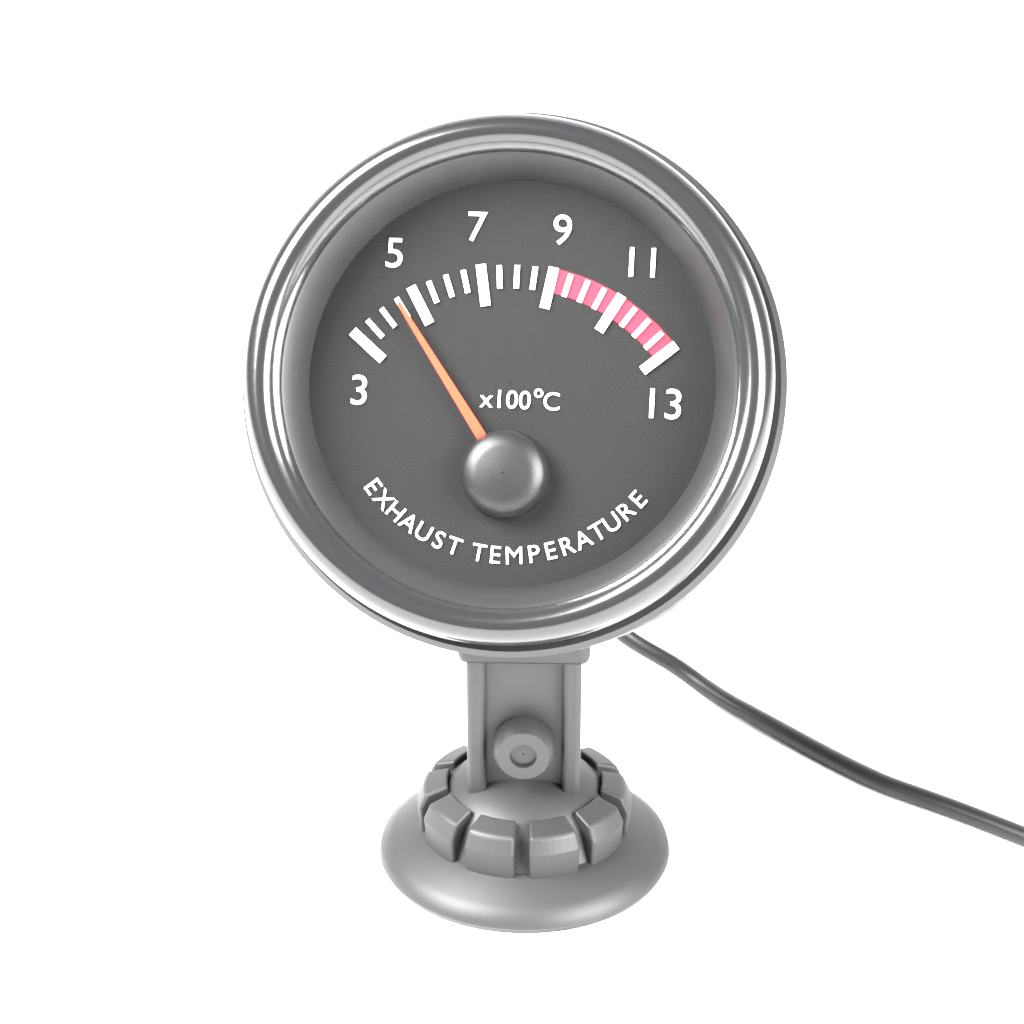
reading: 4.5 x100°C
